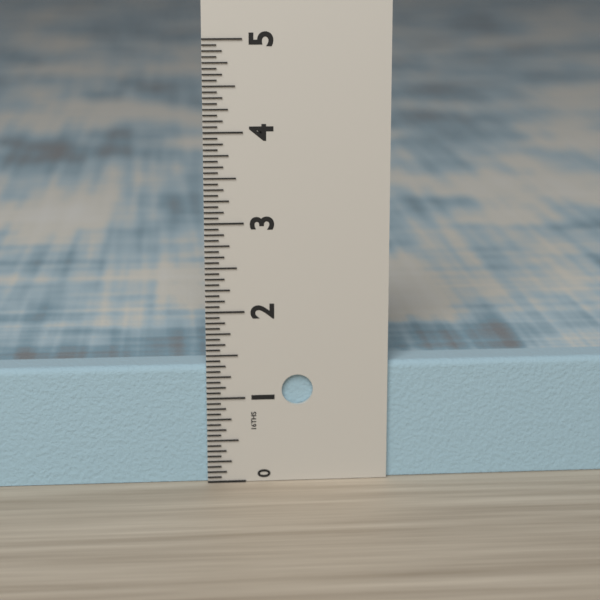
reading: 1.3750 in
